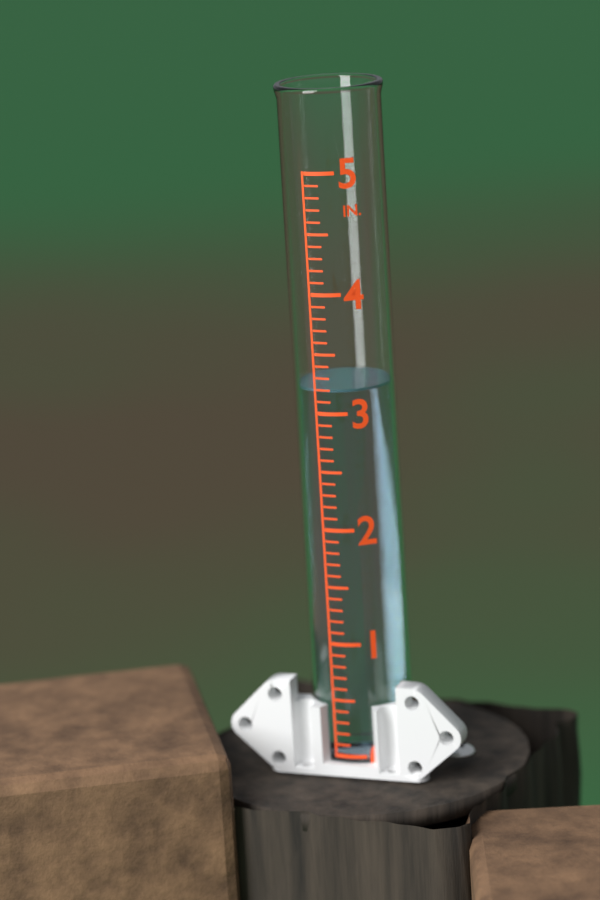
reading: 3.2 in
